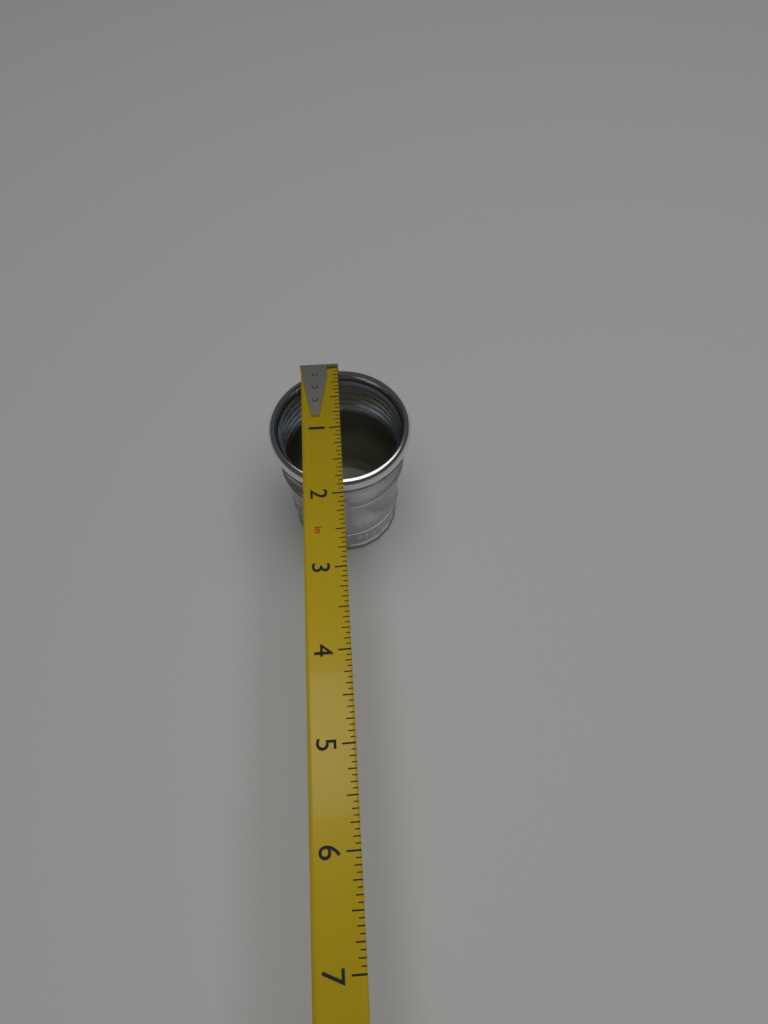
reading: 1.8750 in
